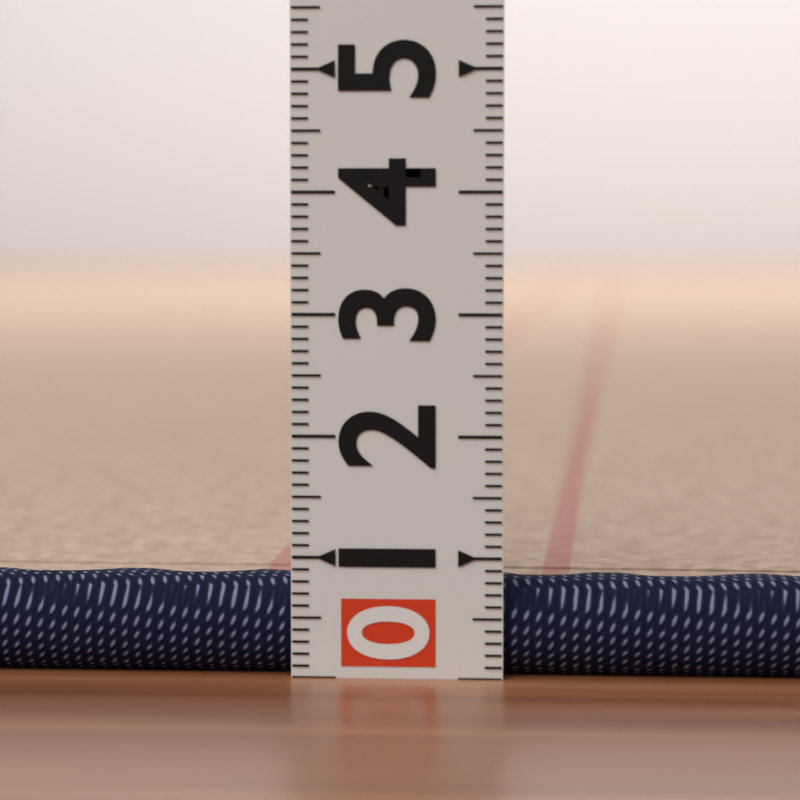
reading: 0.8 (no unit)
